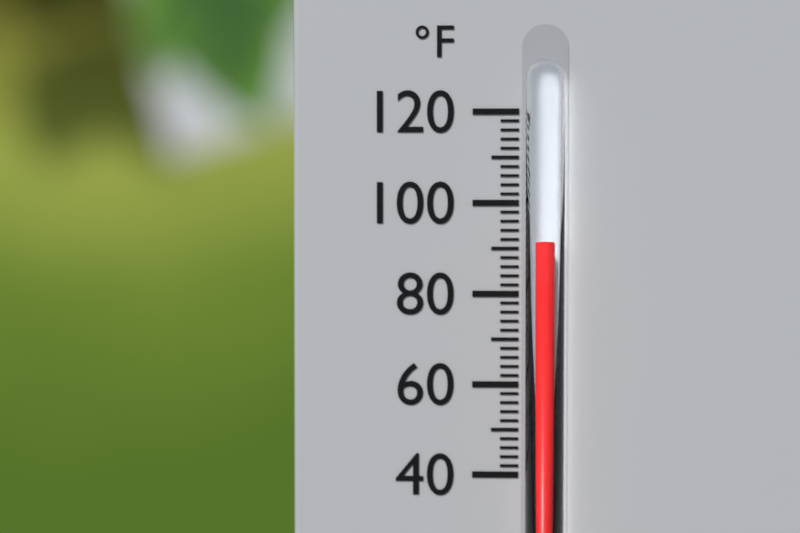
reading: 92 °F
